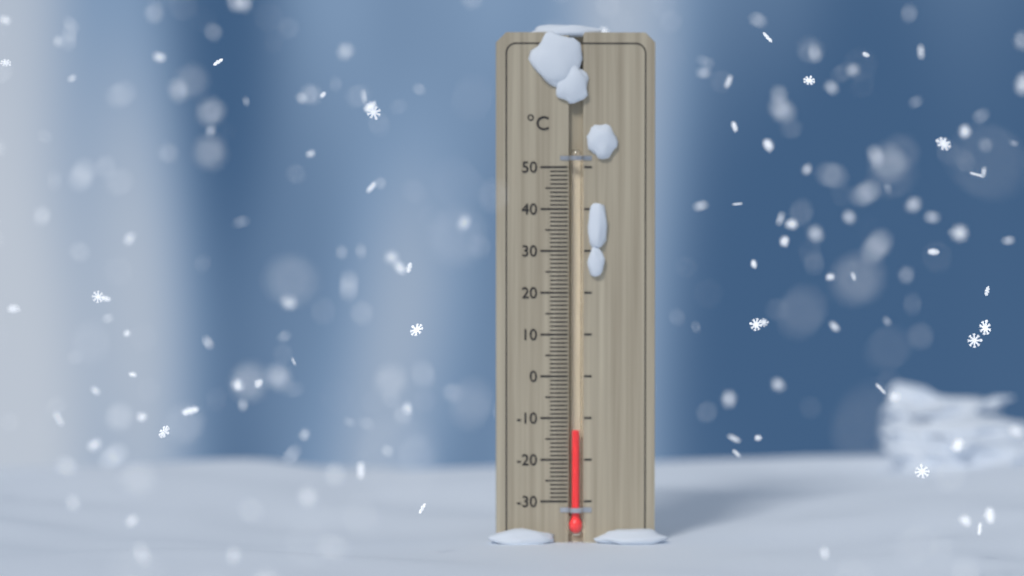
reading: -13 °C
